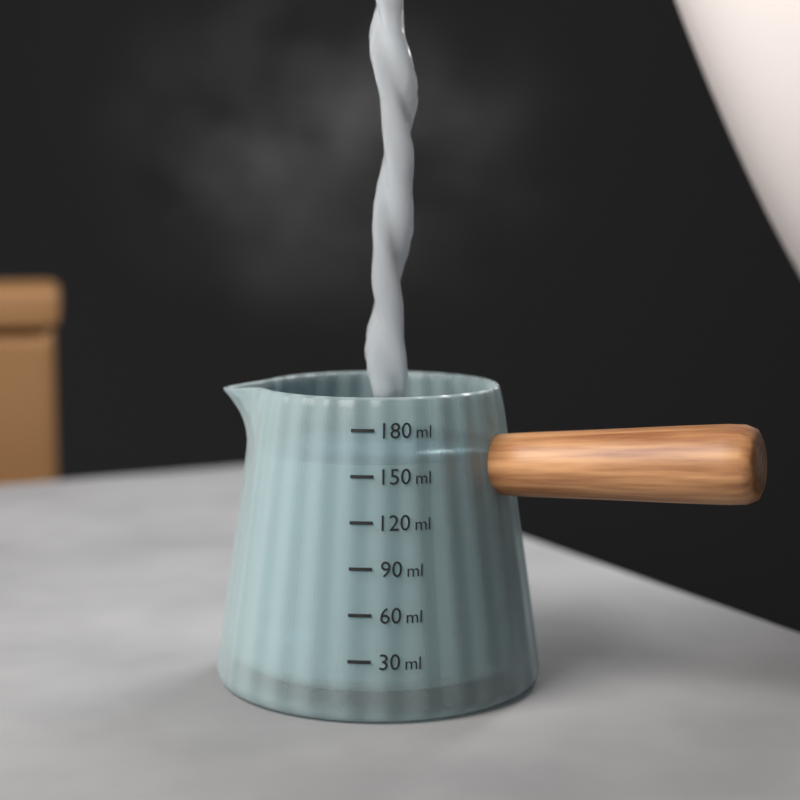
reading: 158 ml
